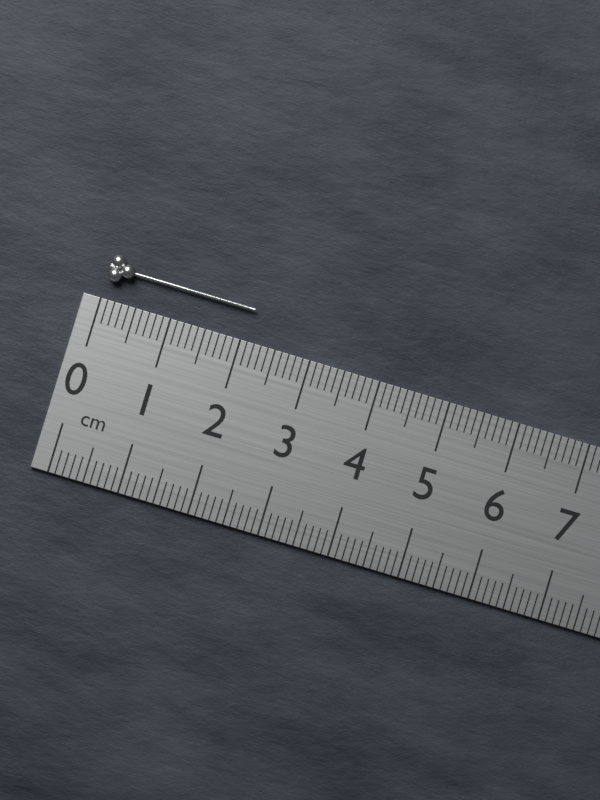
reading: 2.1 cm
